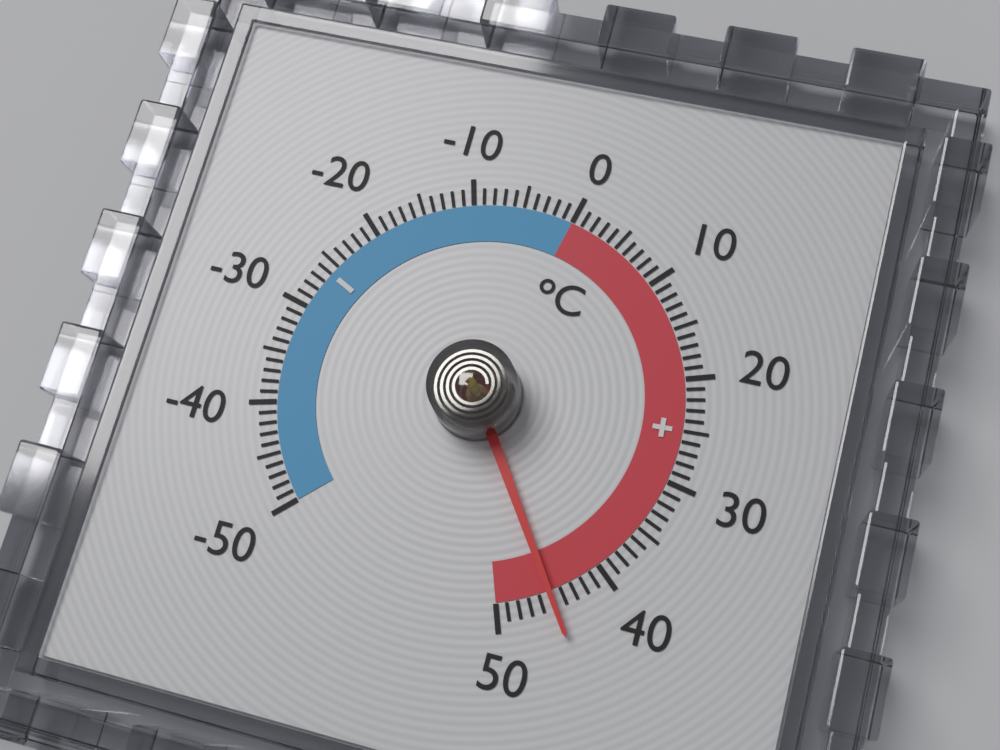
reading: 45 °C
